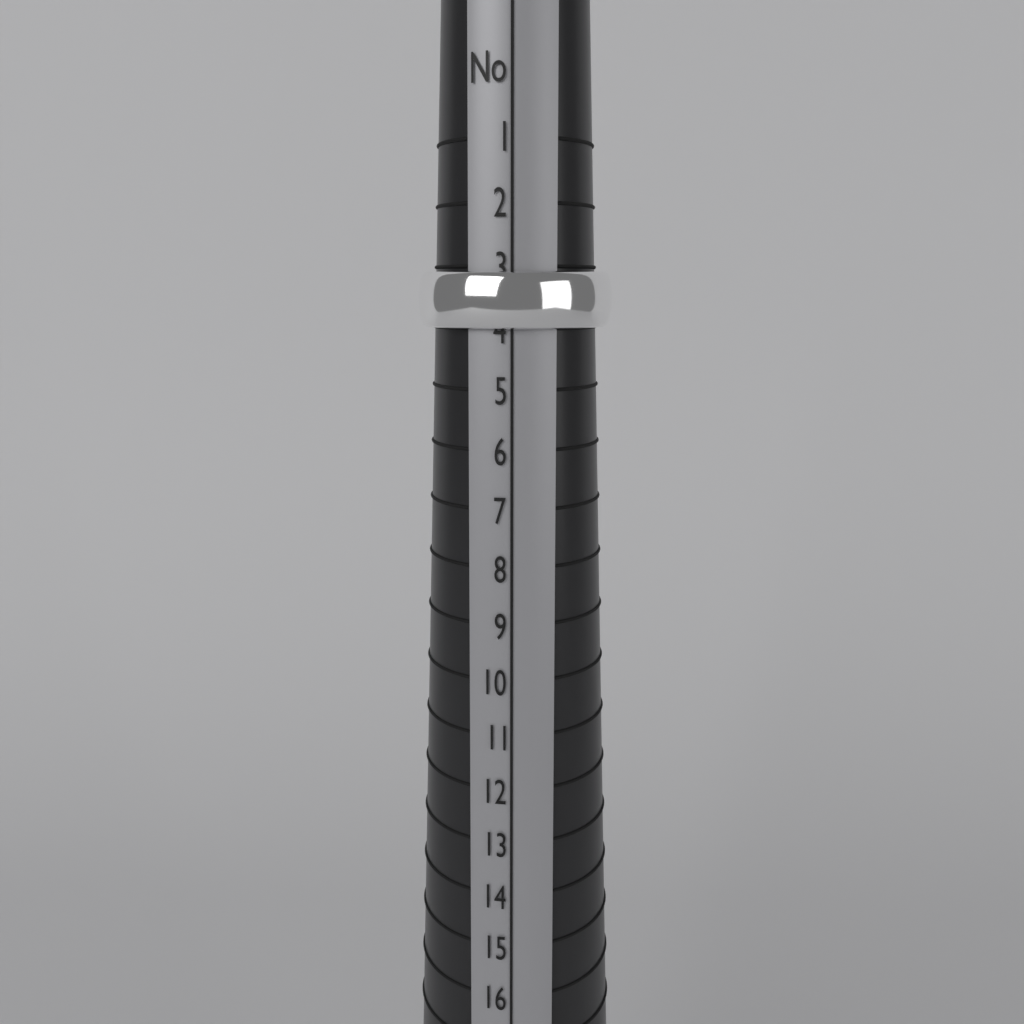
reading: 4 (no unit)
